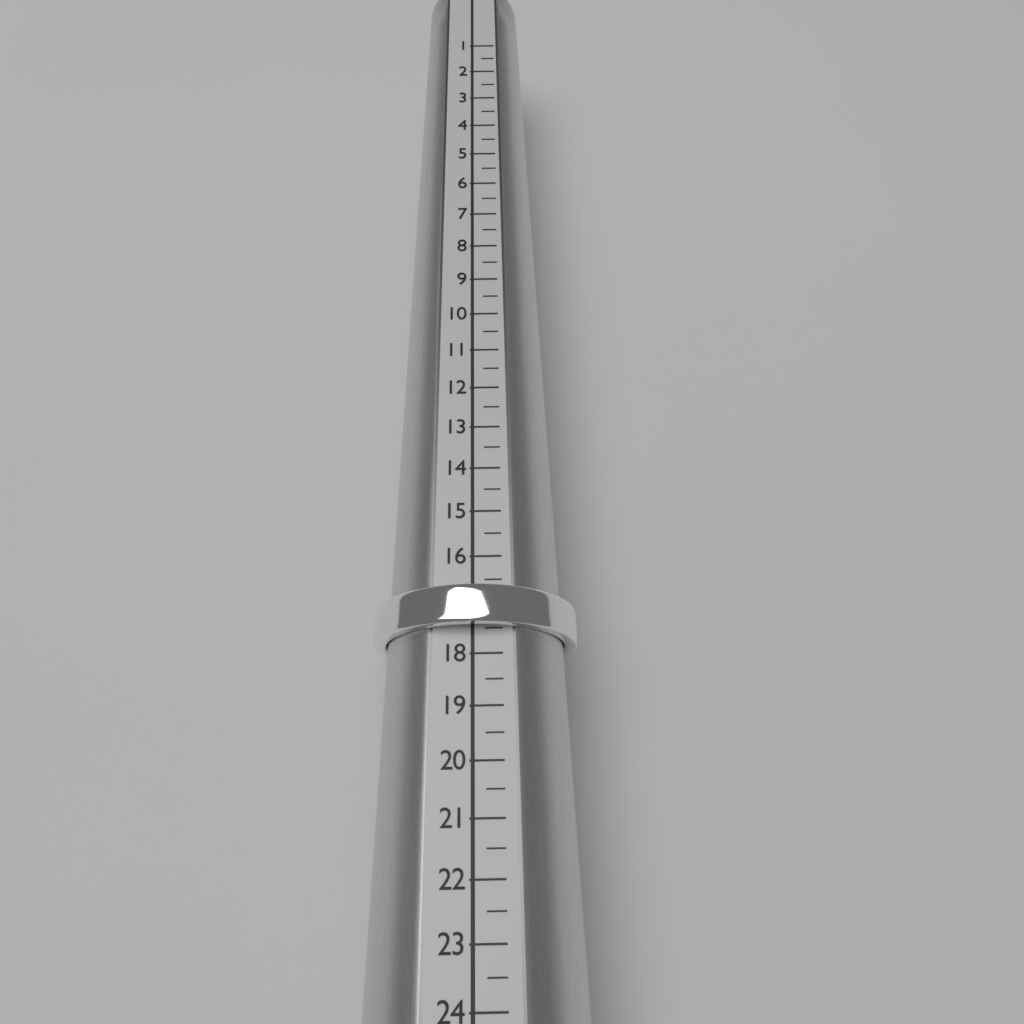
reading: 17.5 (no unit)
